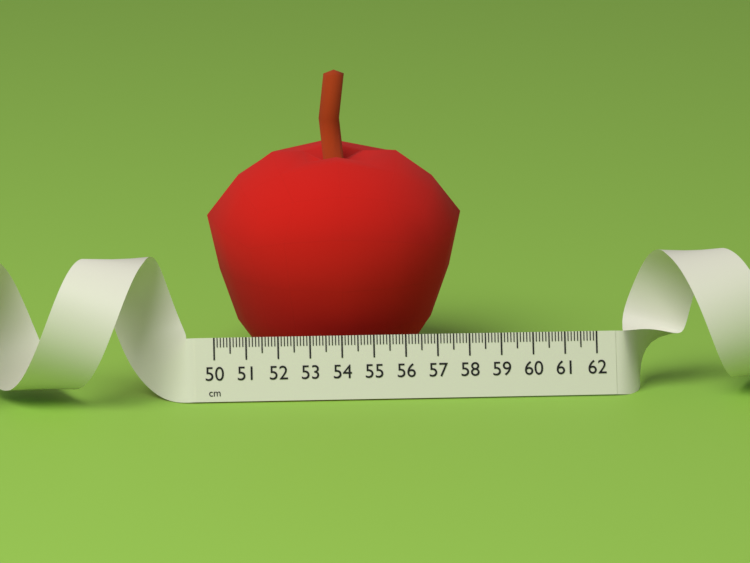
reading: 58.1 cm
